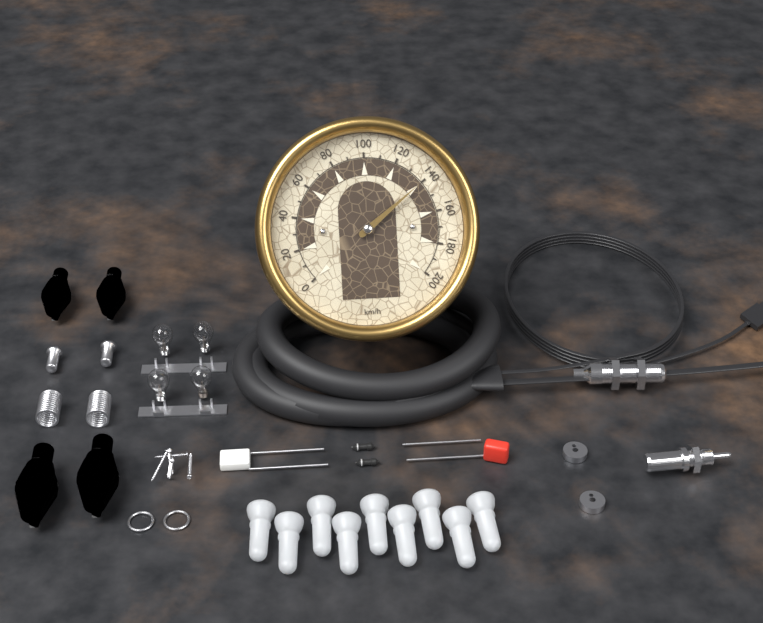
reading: 140 km/h
